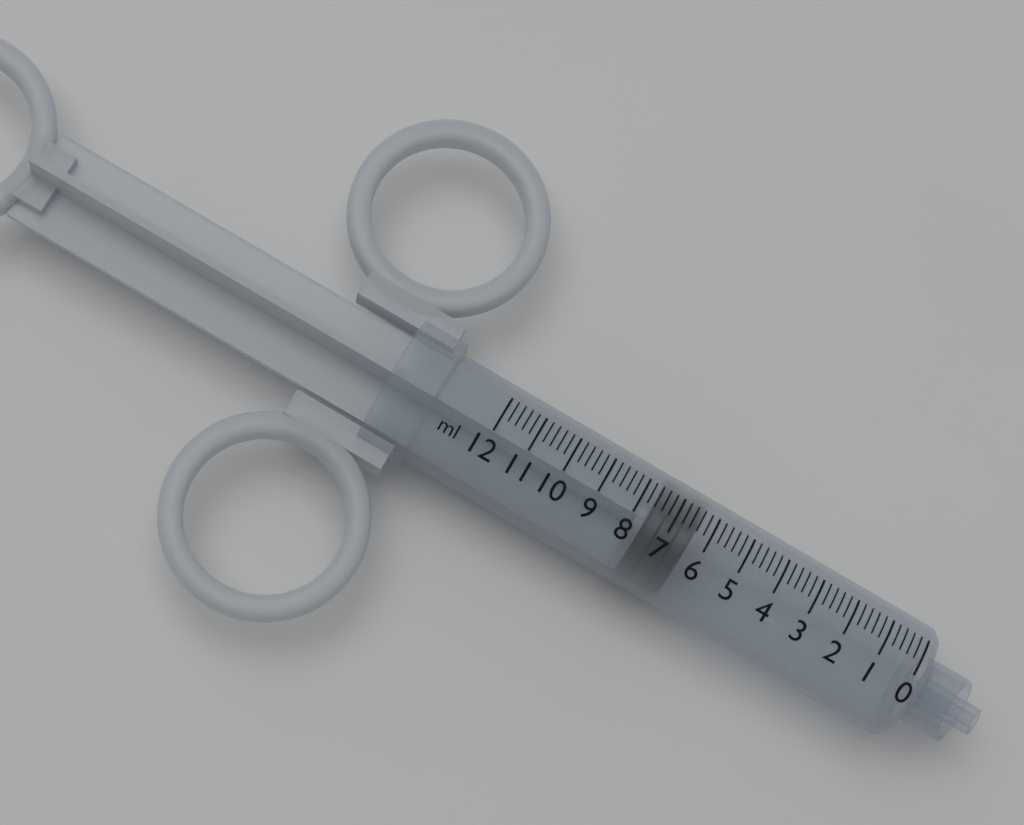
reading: 6.4 ml
